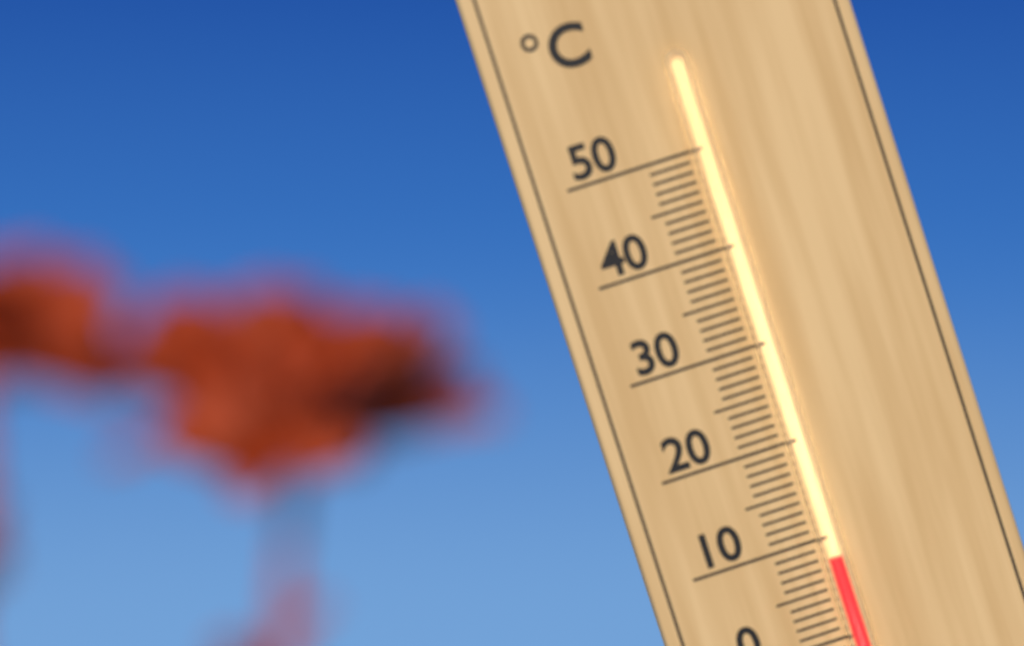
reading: 8 °C
